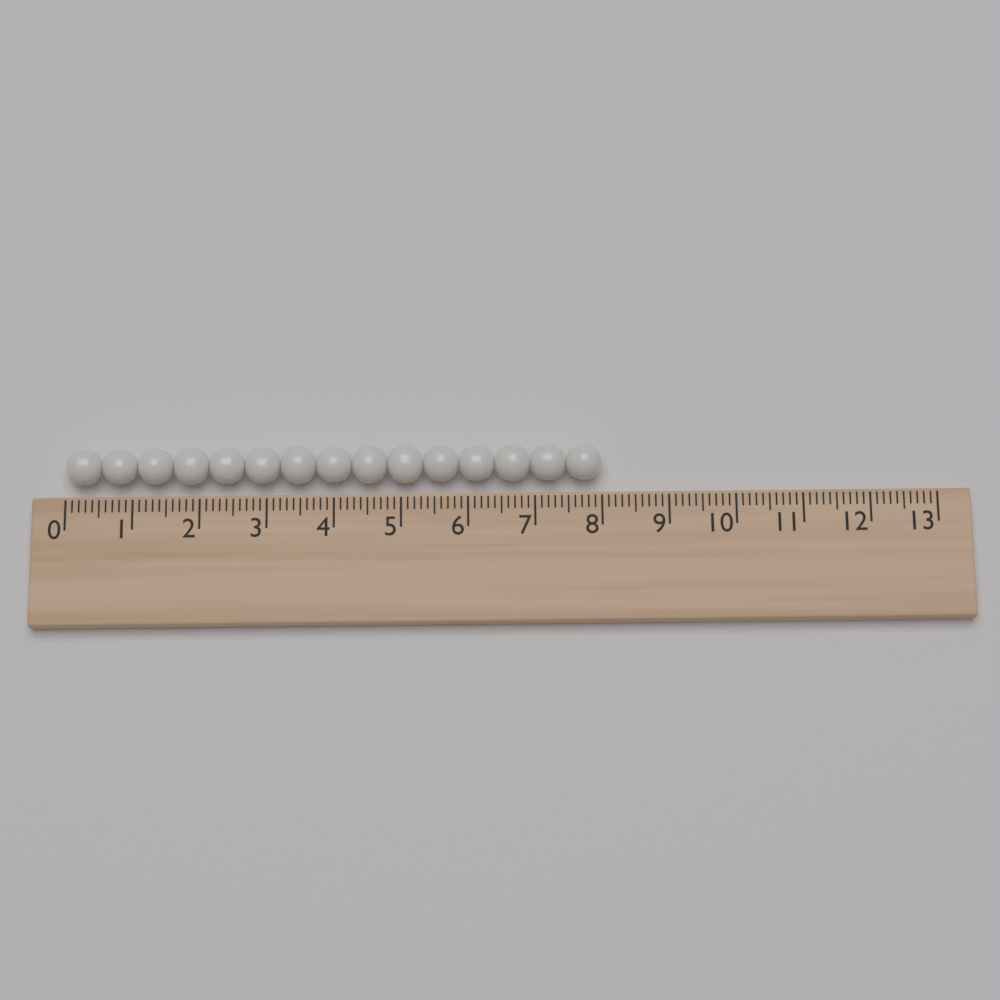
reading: 8.0 (no unit)
